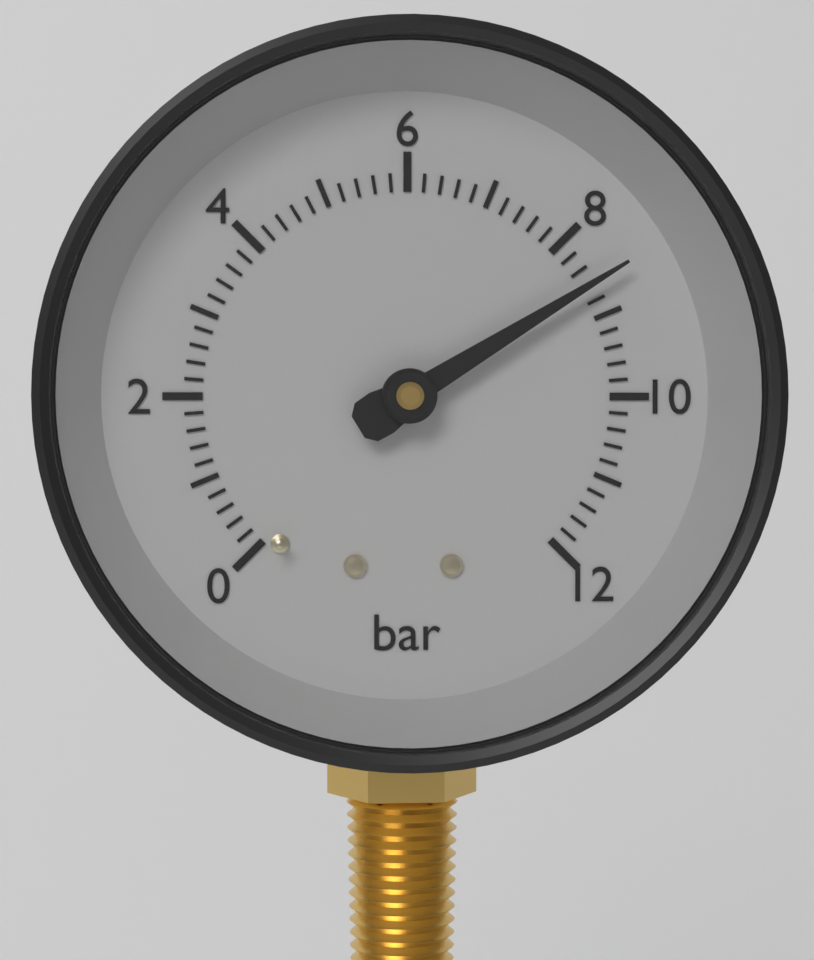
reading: 8.6 bar
